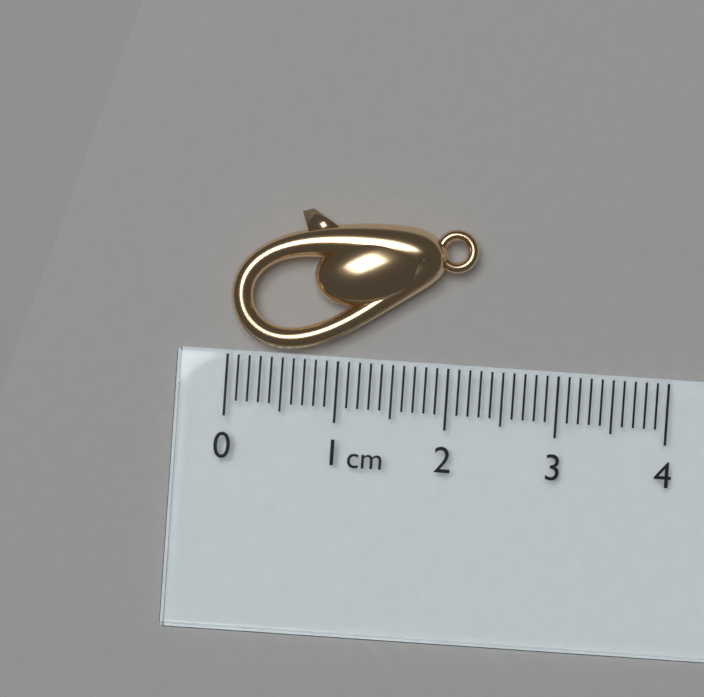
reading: 2.2 cm
